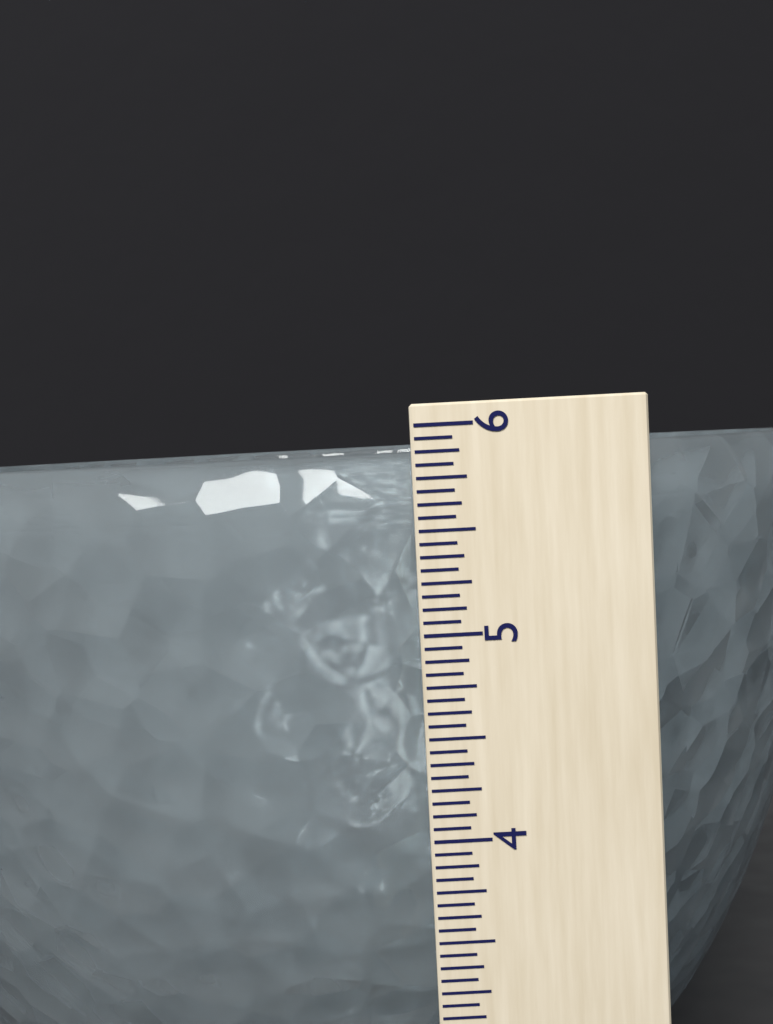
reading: 5.8750 (no unit)
